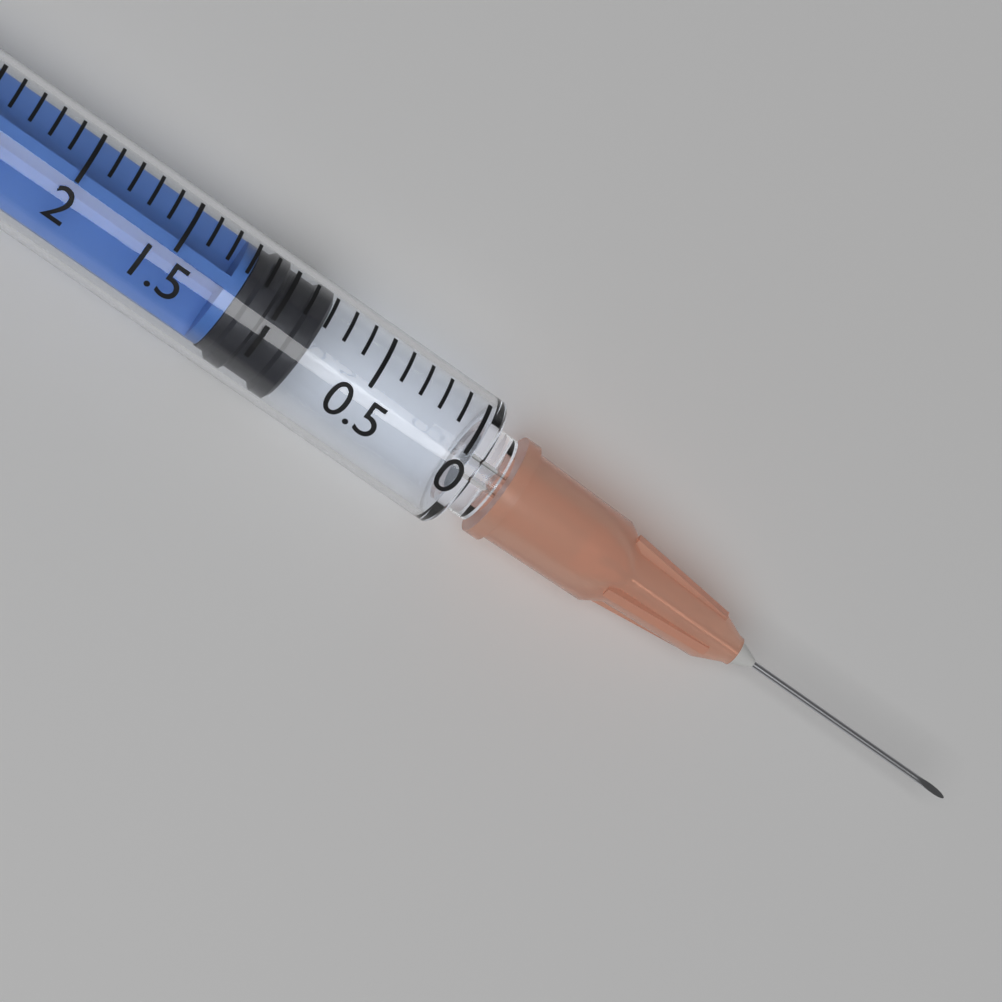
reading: 0.8 ml
